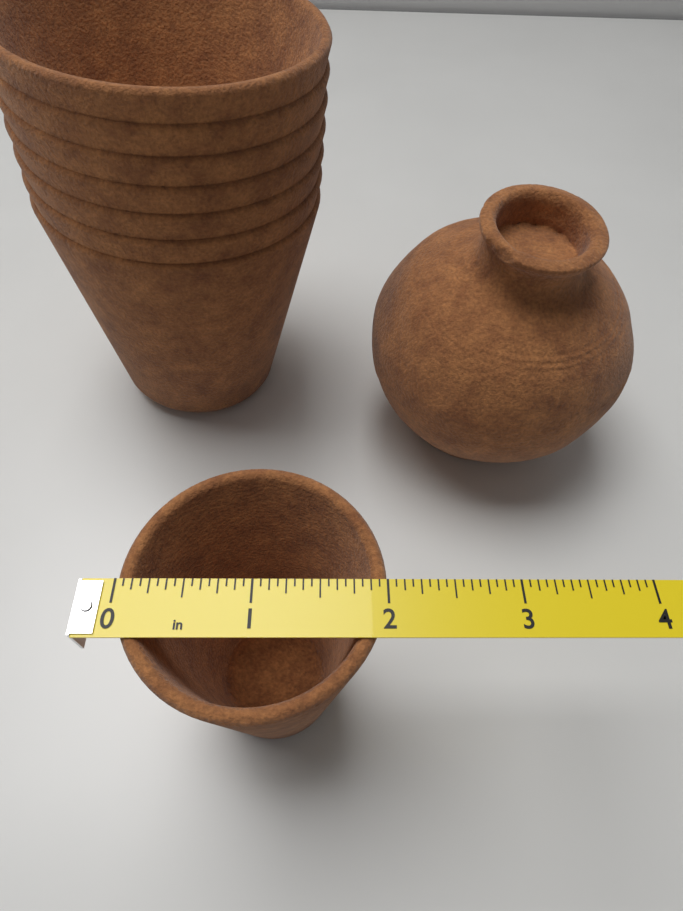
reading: 2.0000 in
